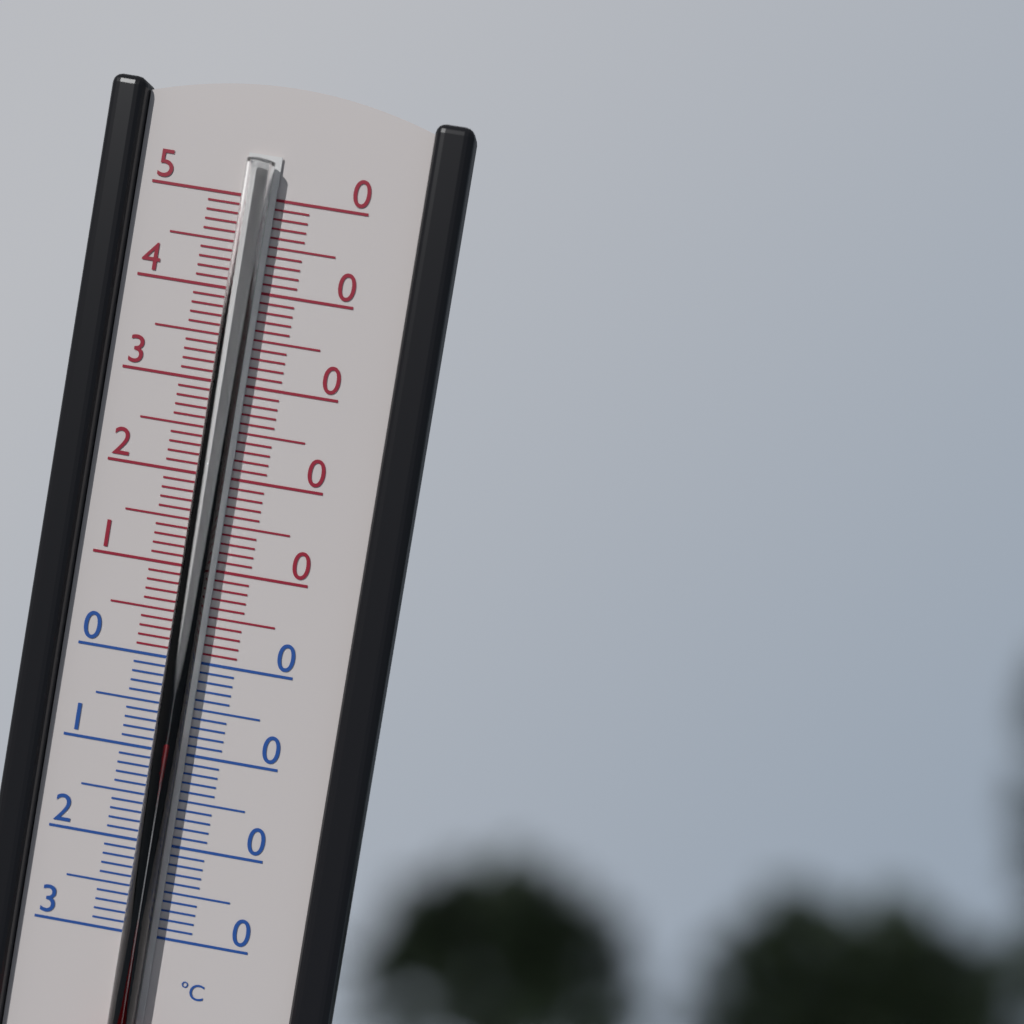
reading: -8 °C
